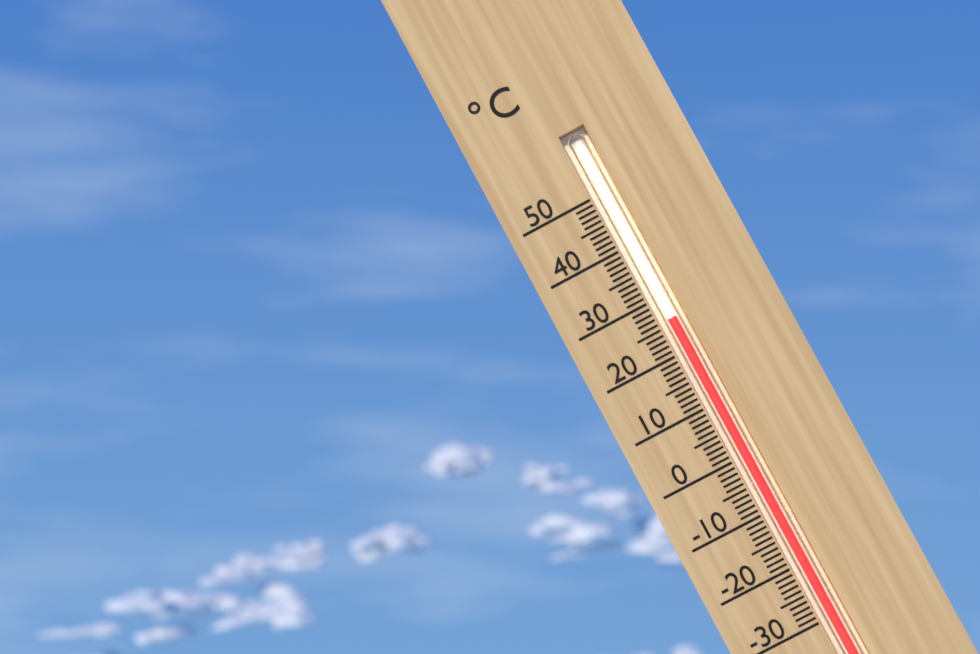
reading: 26 °C
